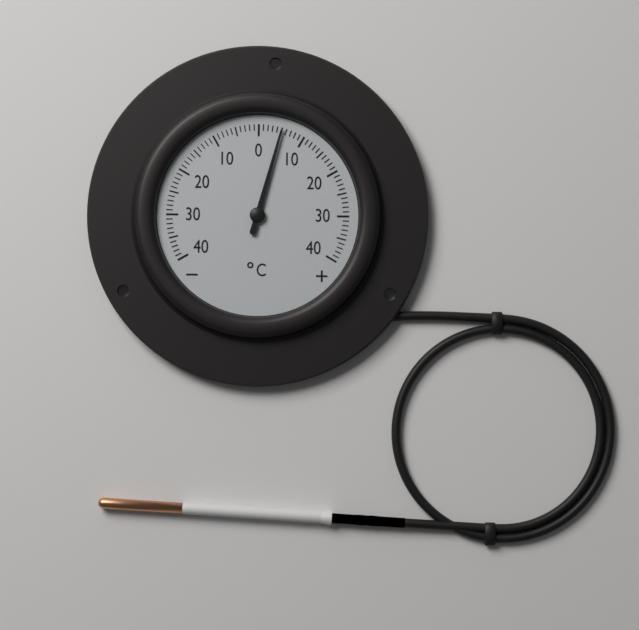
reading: 5 °C
